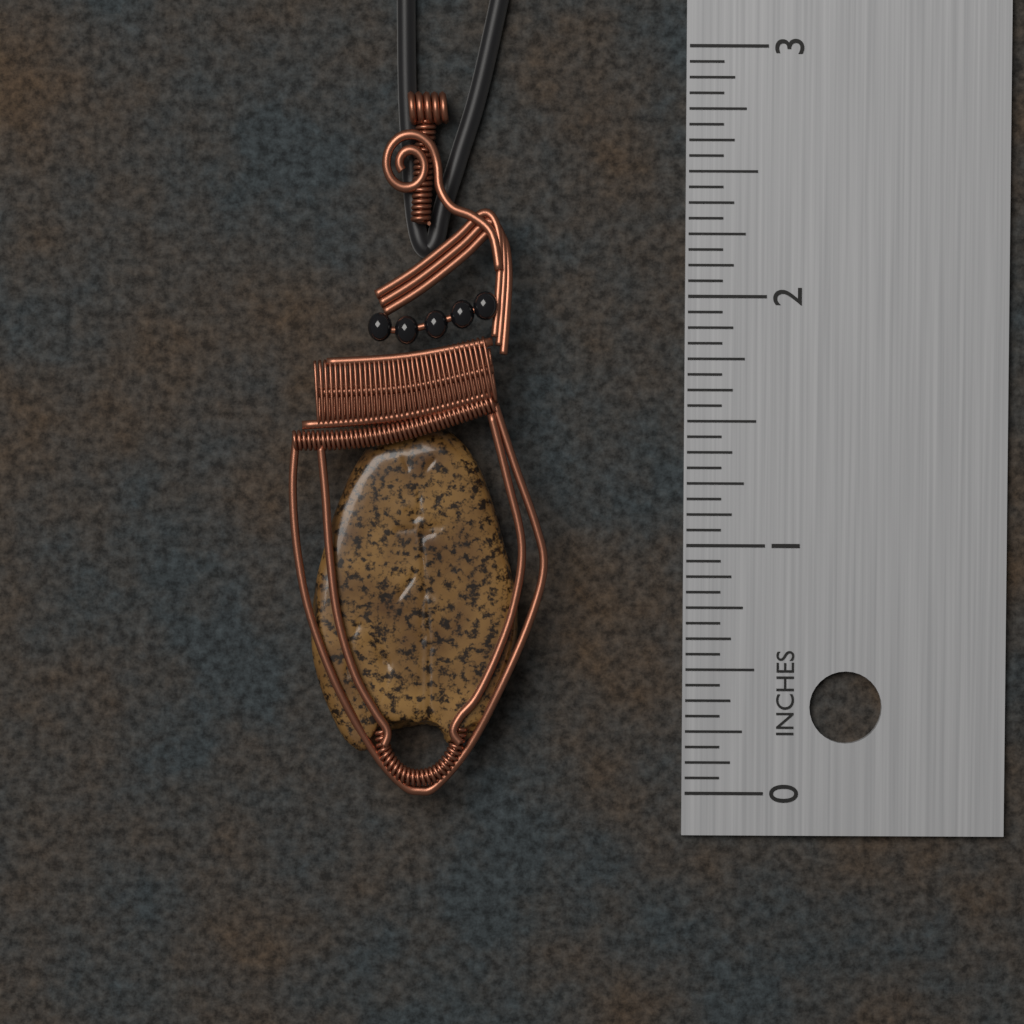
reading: 2.8125 in
